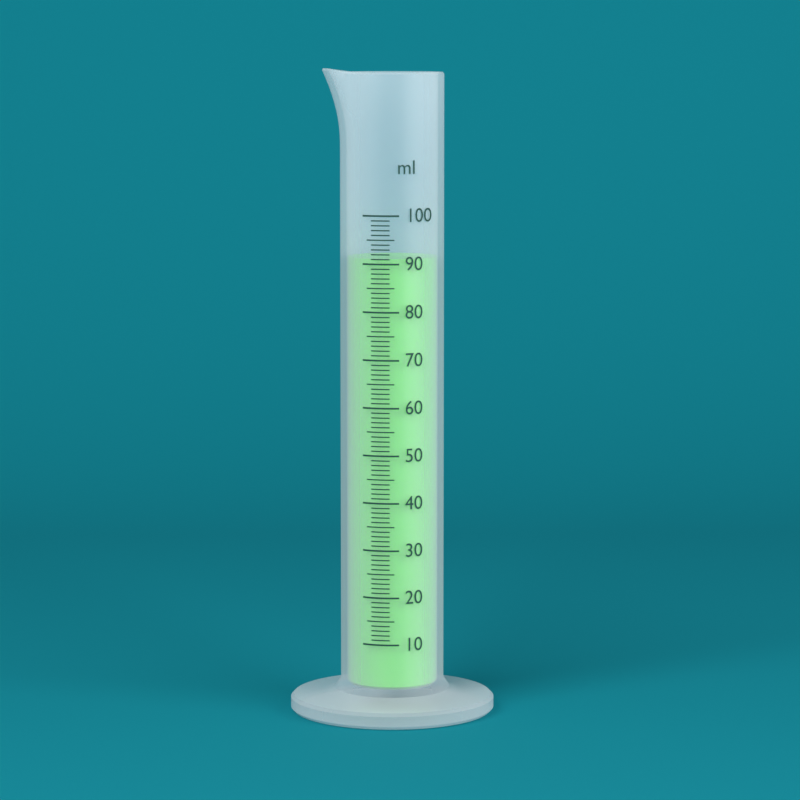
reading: 91 ml
